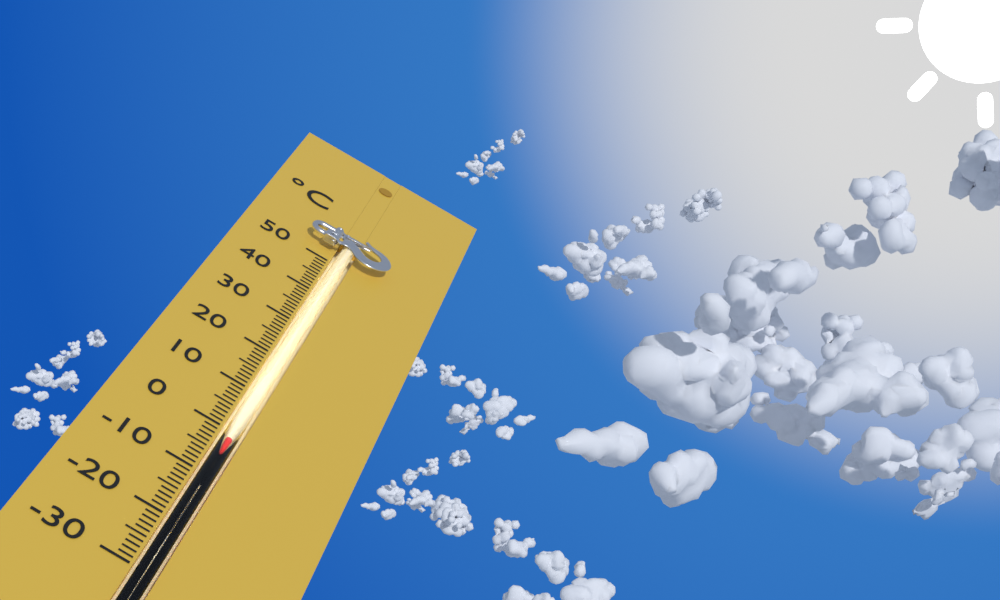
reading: -2 °C
